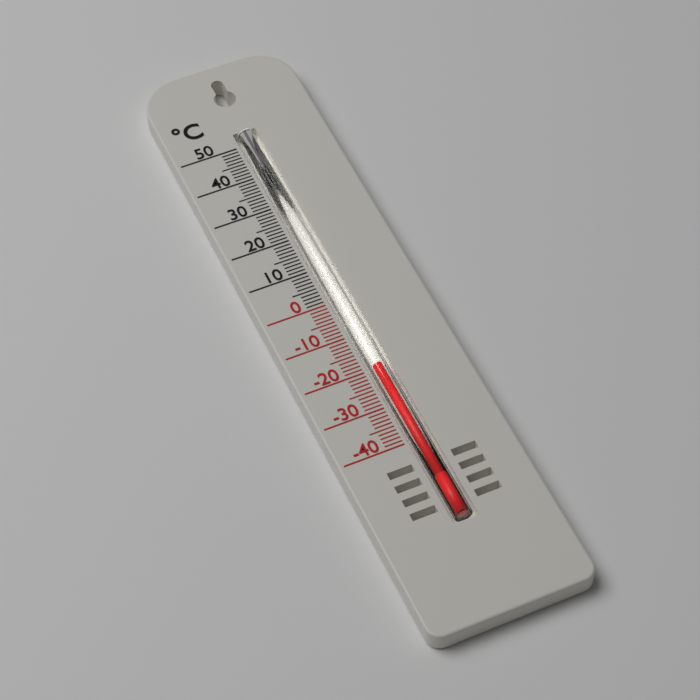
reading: -19 °C
